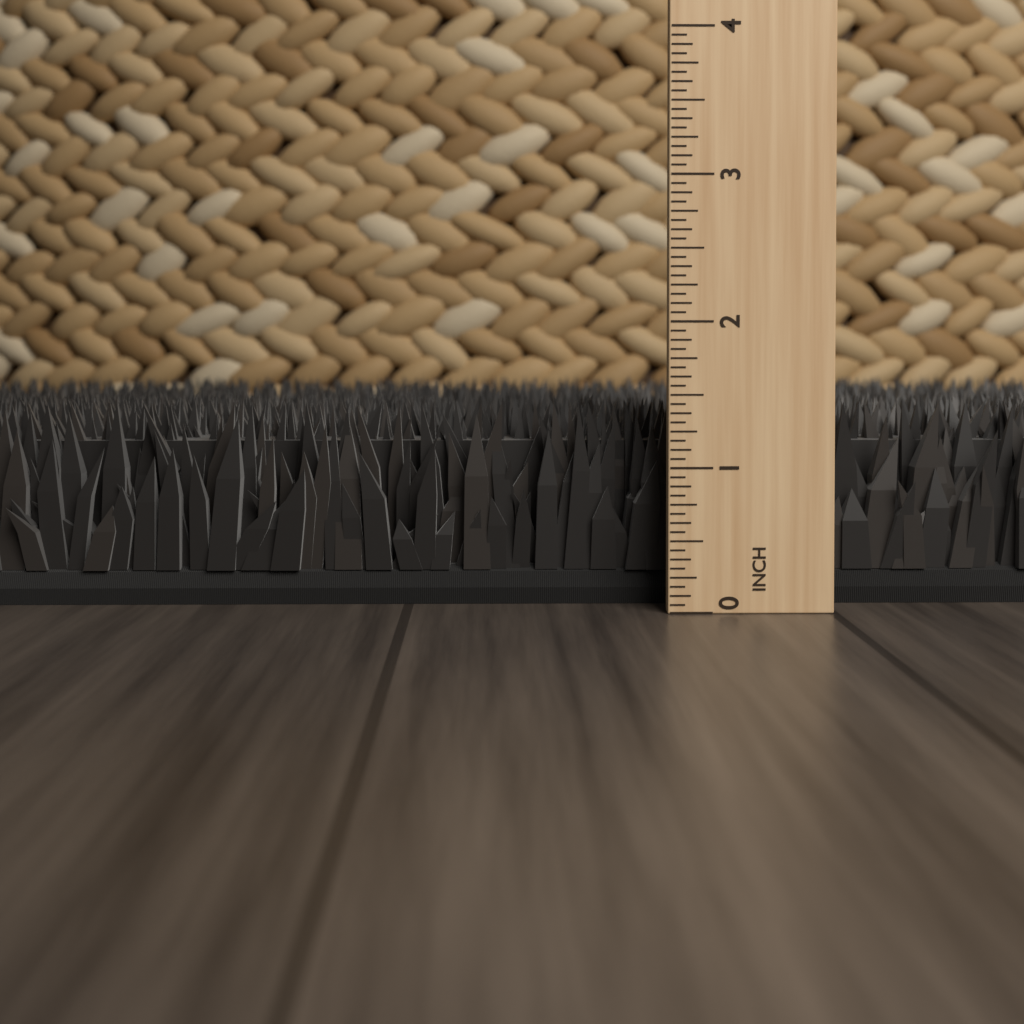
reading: 1.4375 in
